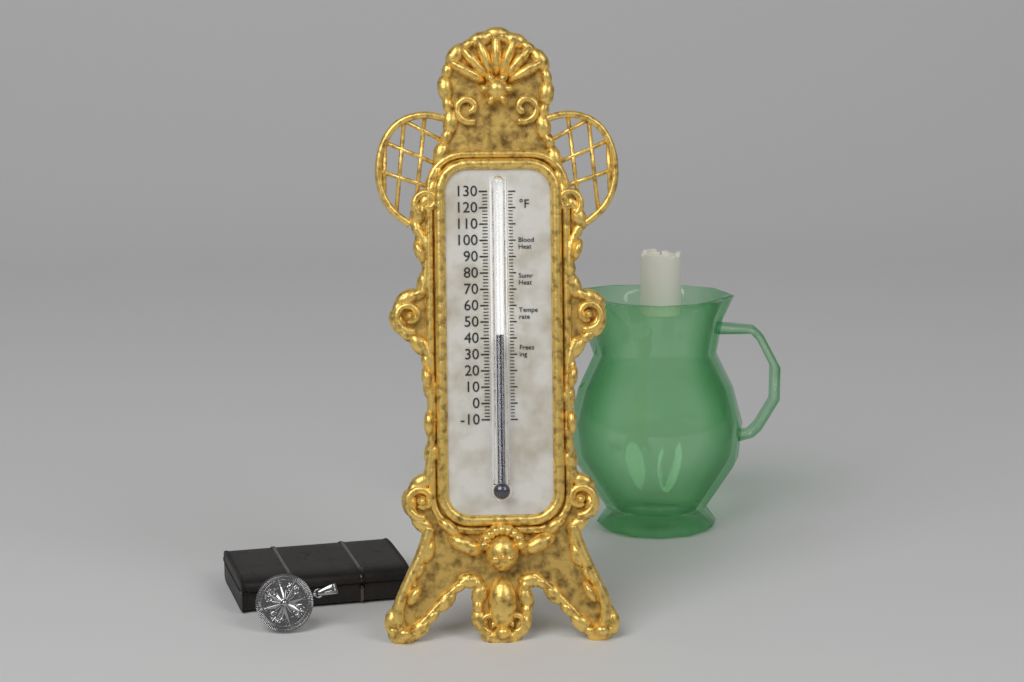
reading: 42 °F
